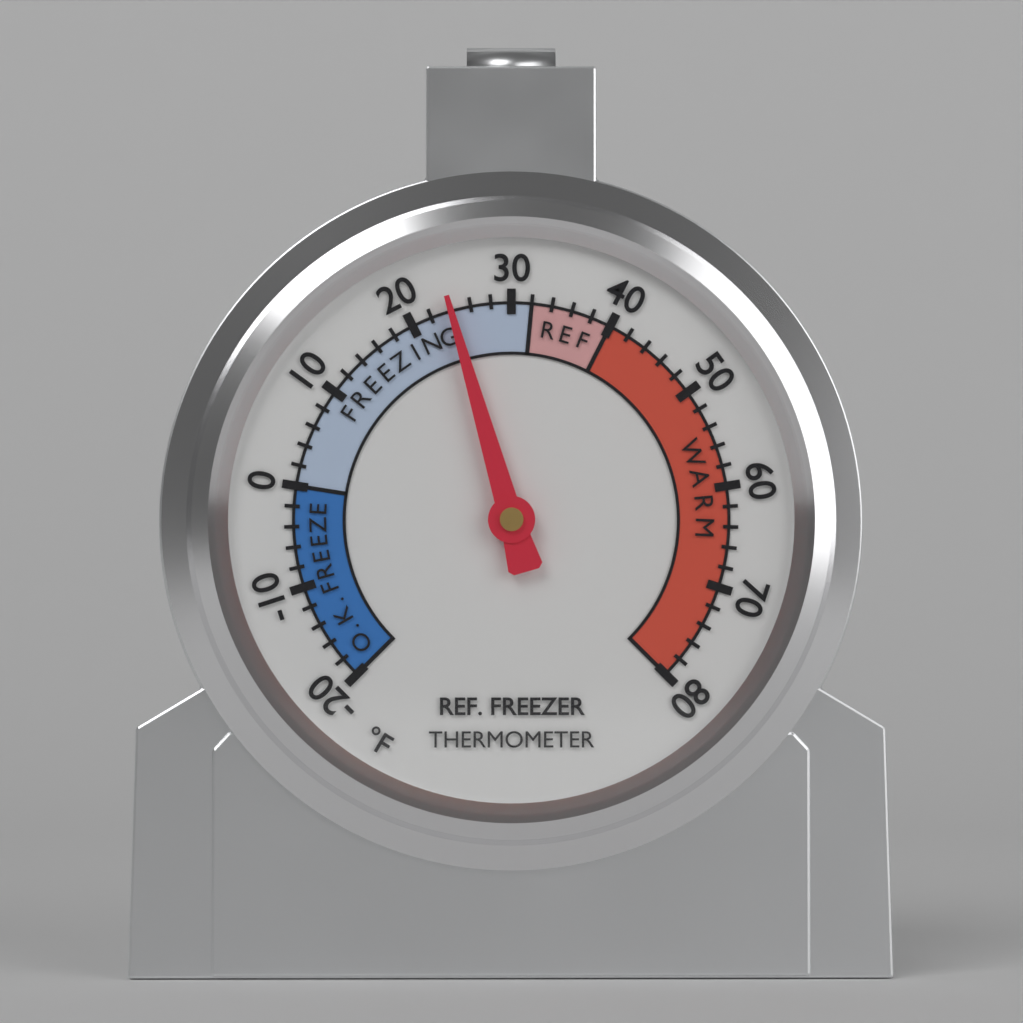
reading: 24 °F
